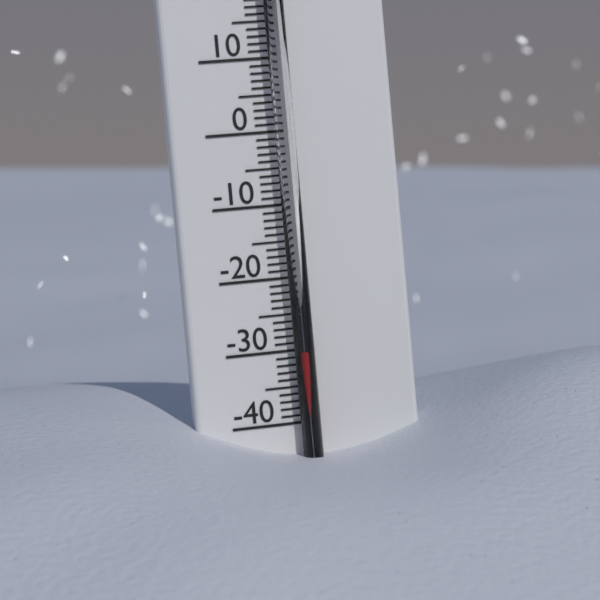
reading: -30 °C
